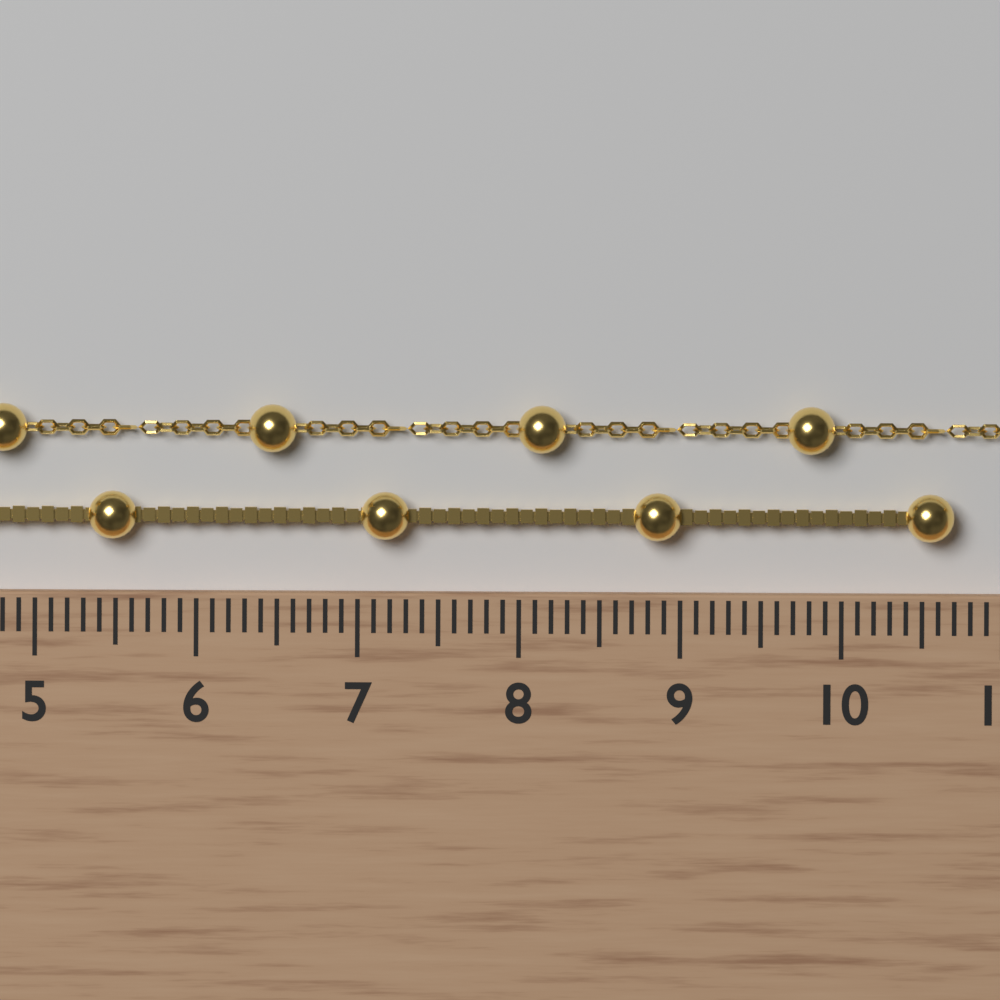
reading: 10.7 cm
